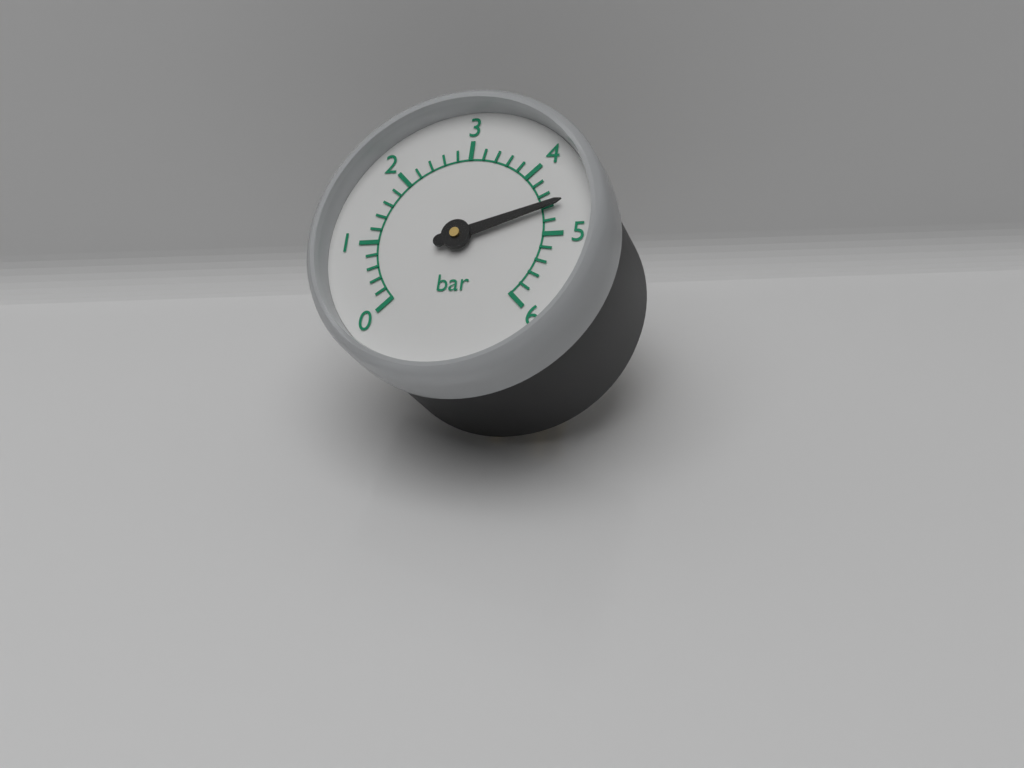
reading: 4.6 bar
